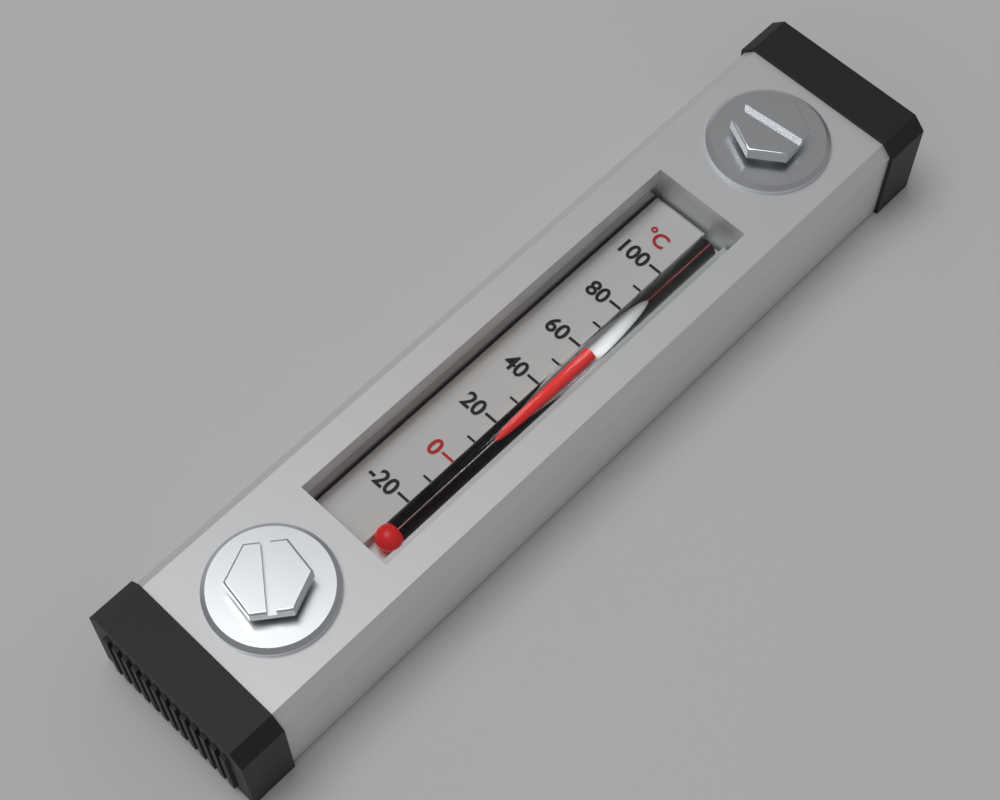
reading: 60 °C
